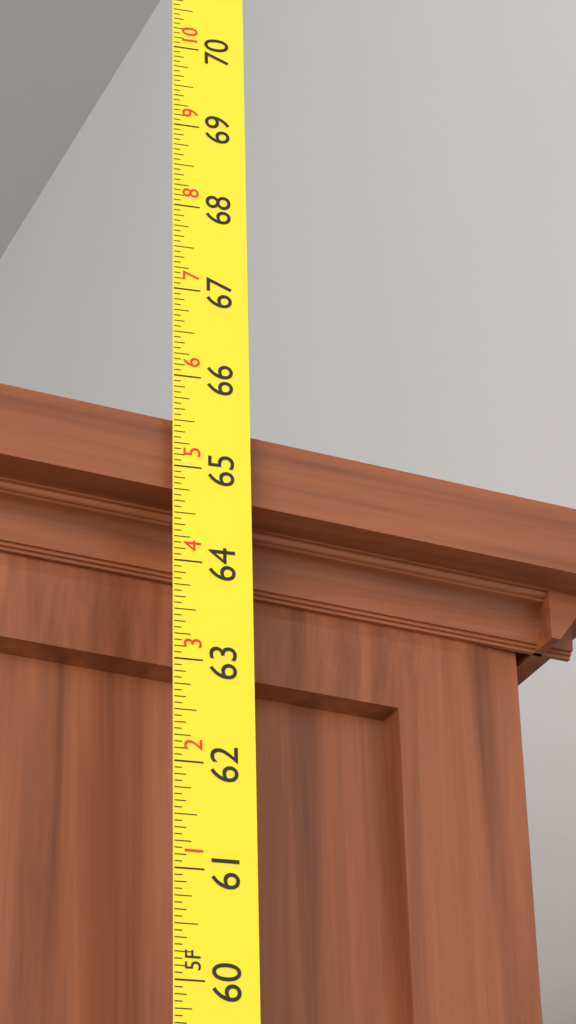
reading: 65.5625 in
